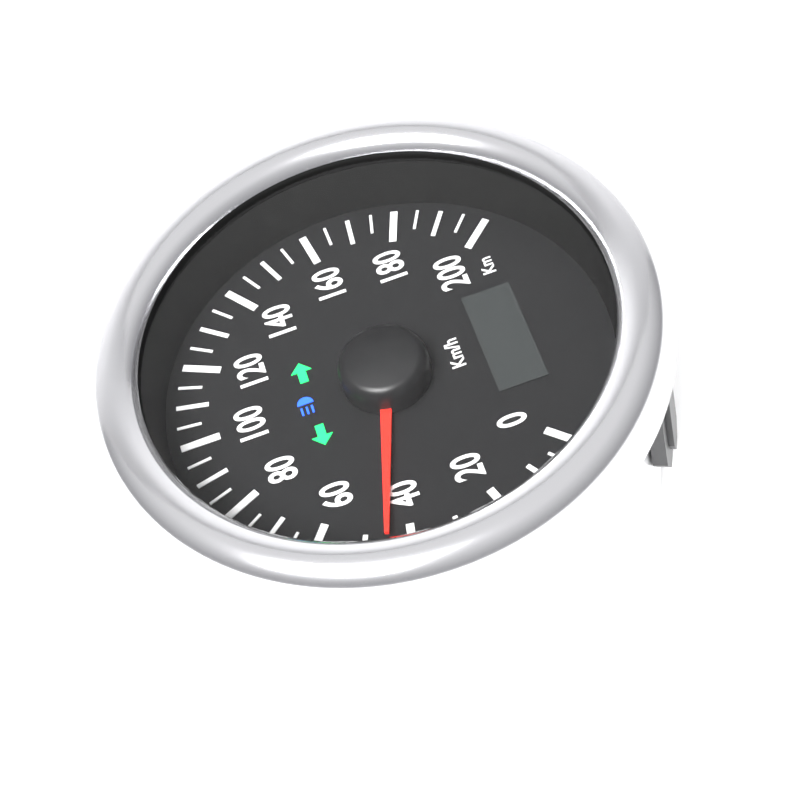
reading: 45 km/h
